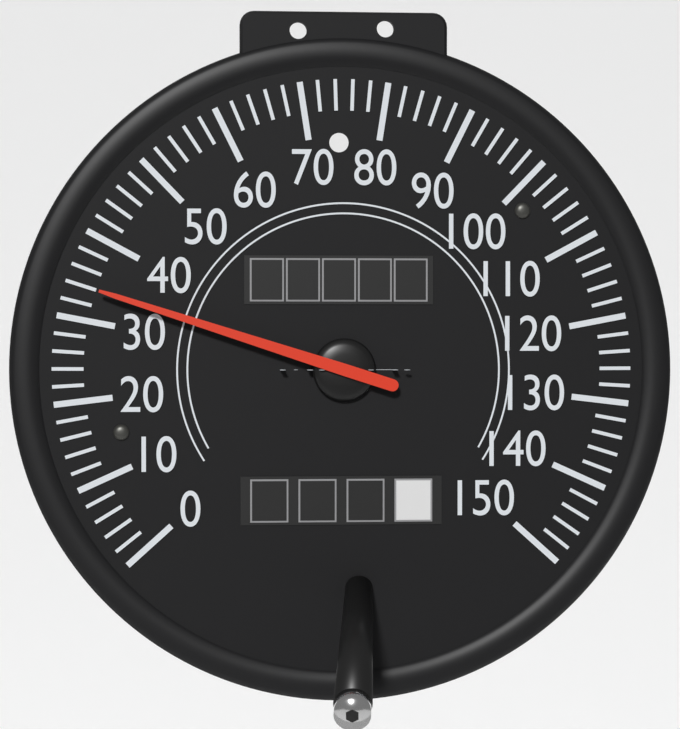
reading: 34 mph
